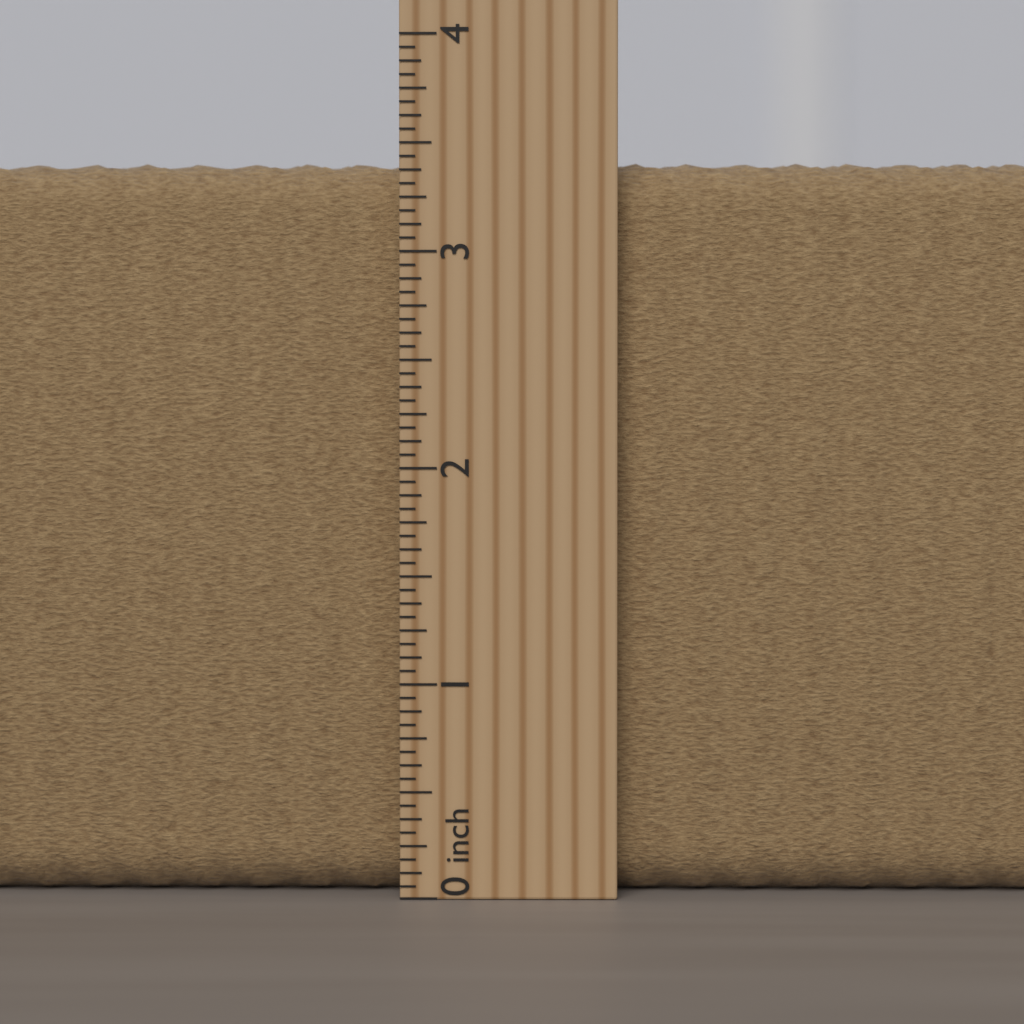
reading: 3.4375 inch
